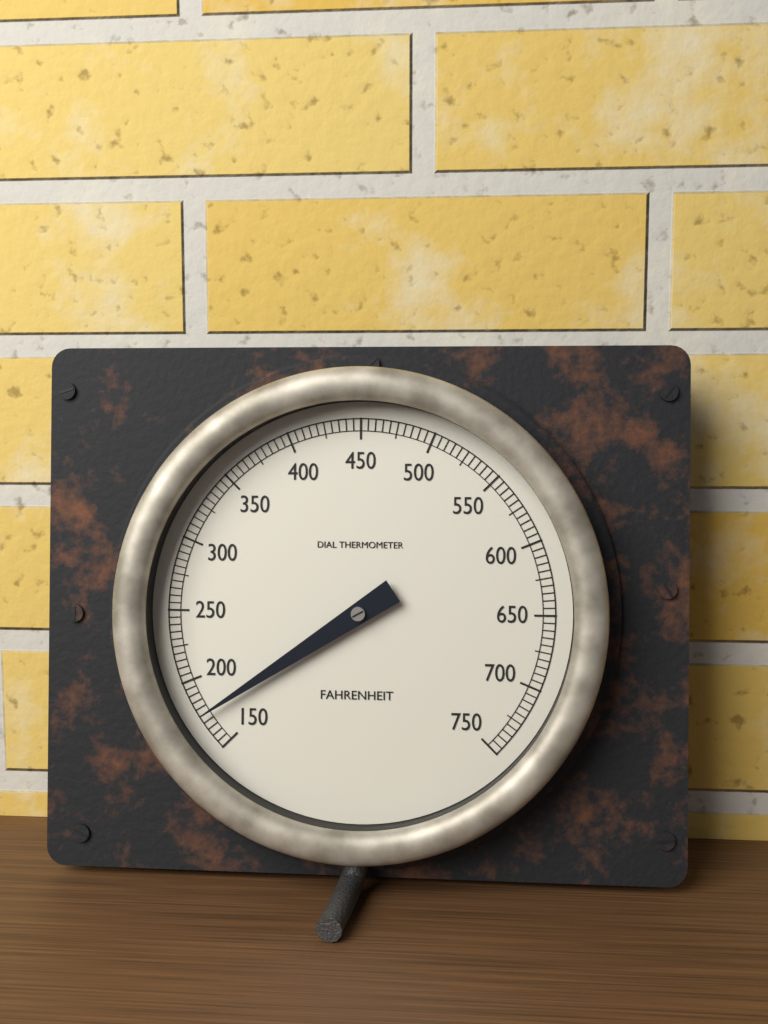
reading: 175 °F
